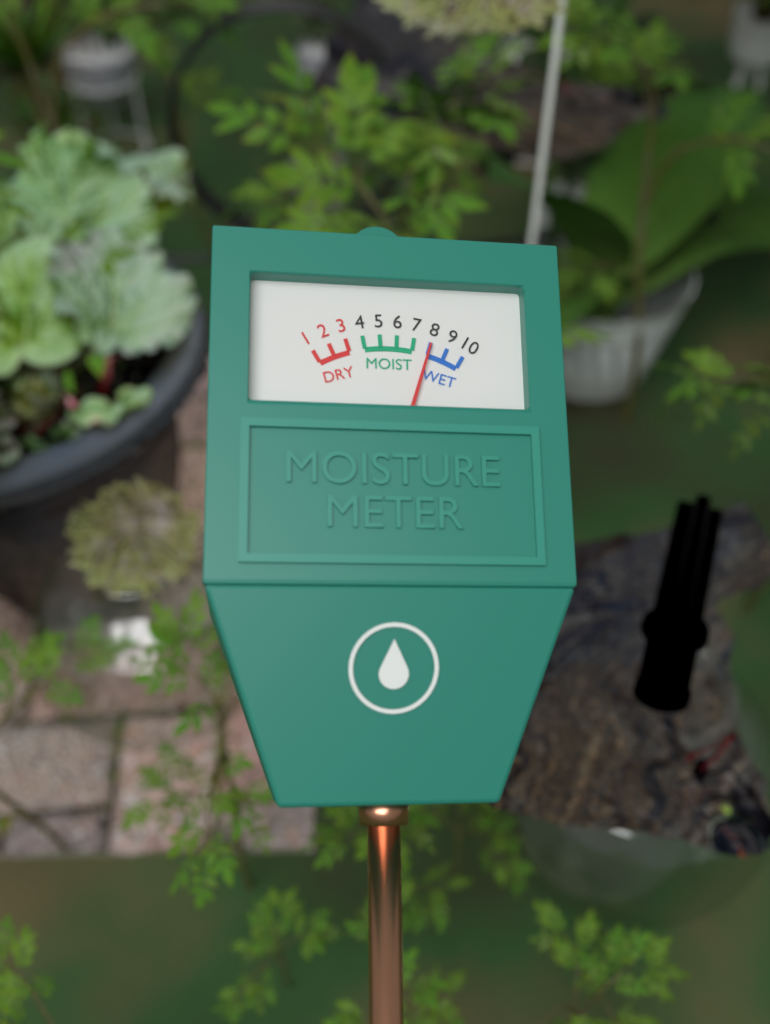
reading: 8 (no unit)
